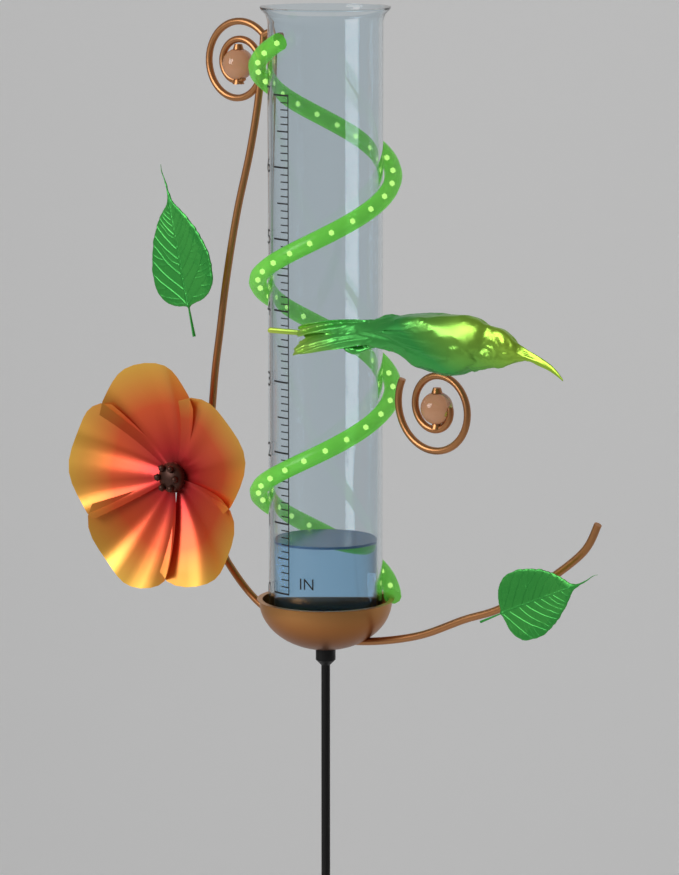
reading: 0.7 in
